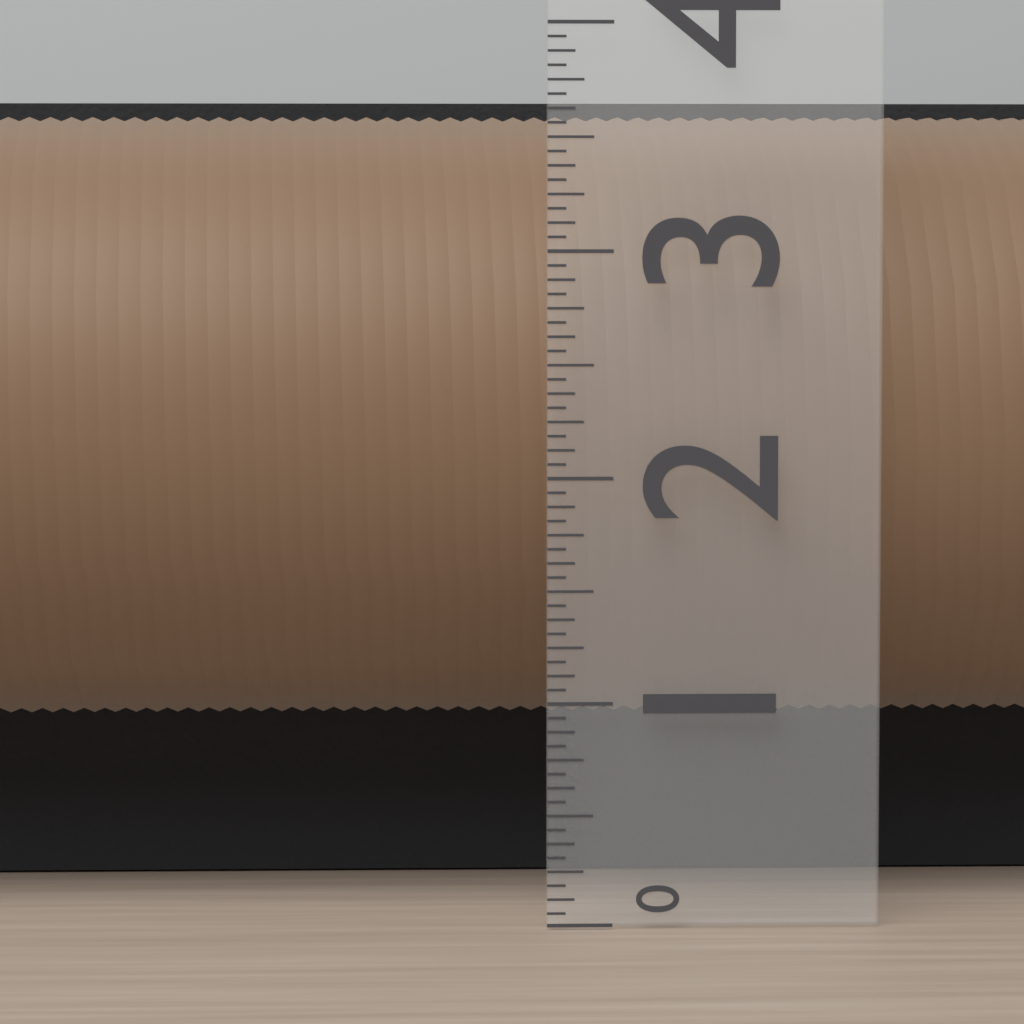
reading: 3.6875 (no unit)
